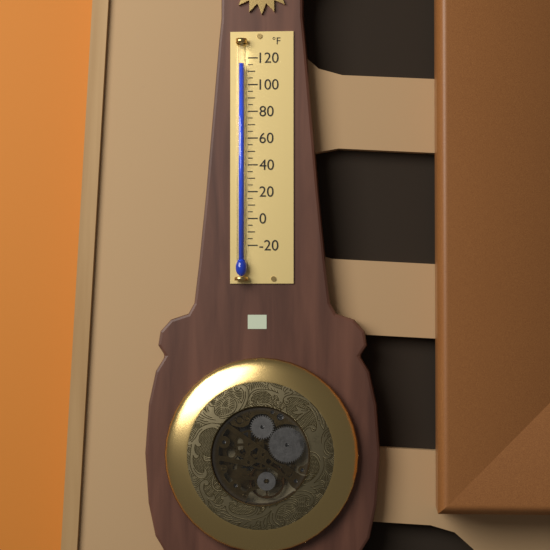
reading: 115 °F
